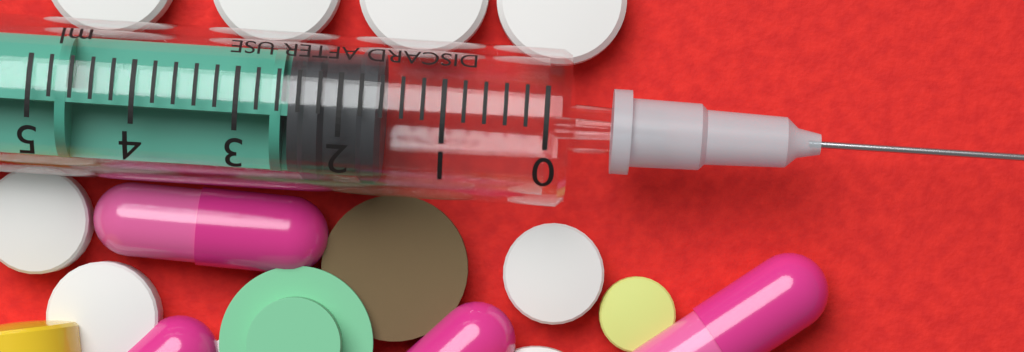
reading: 1.6 ml
